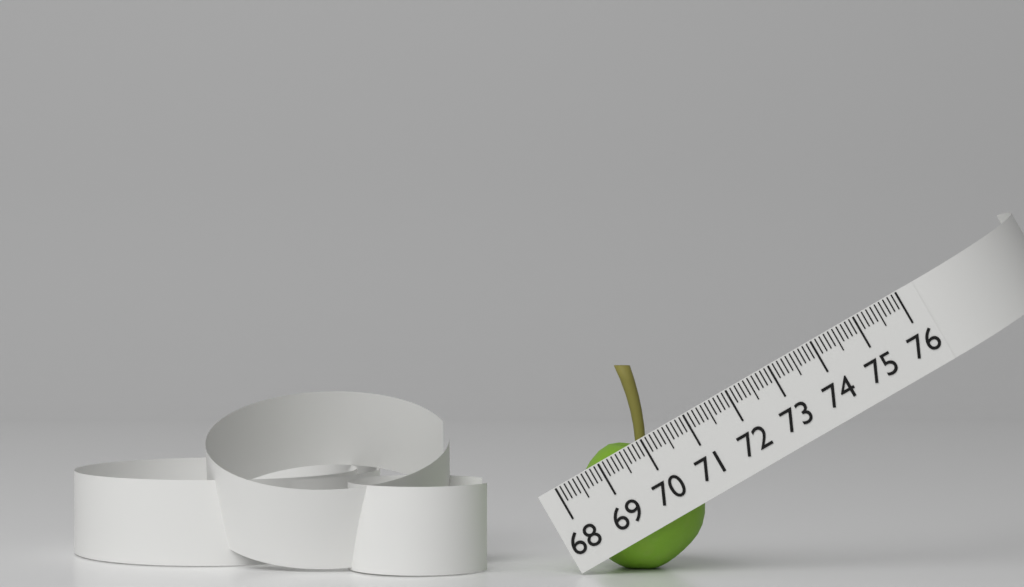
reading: 70.7 (no unit)
